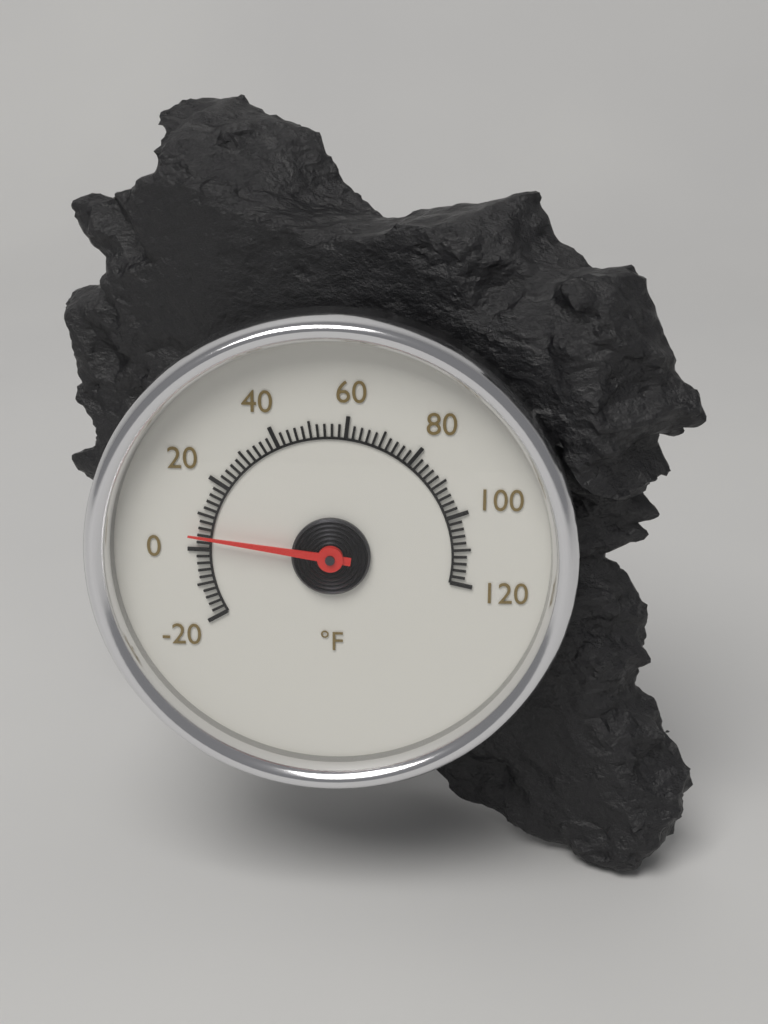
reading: 4 °F
